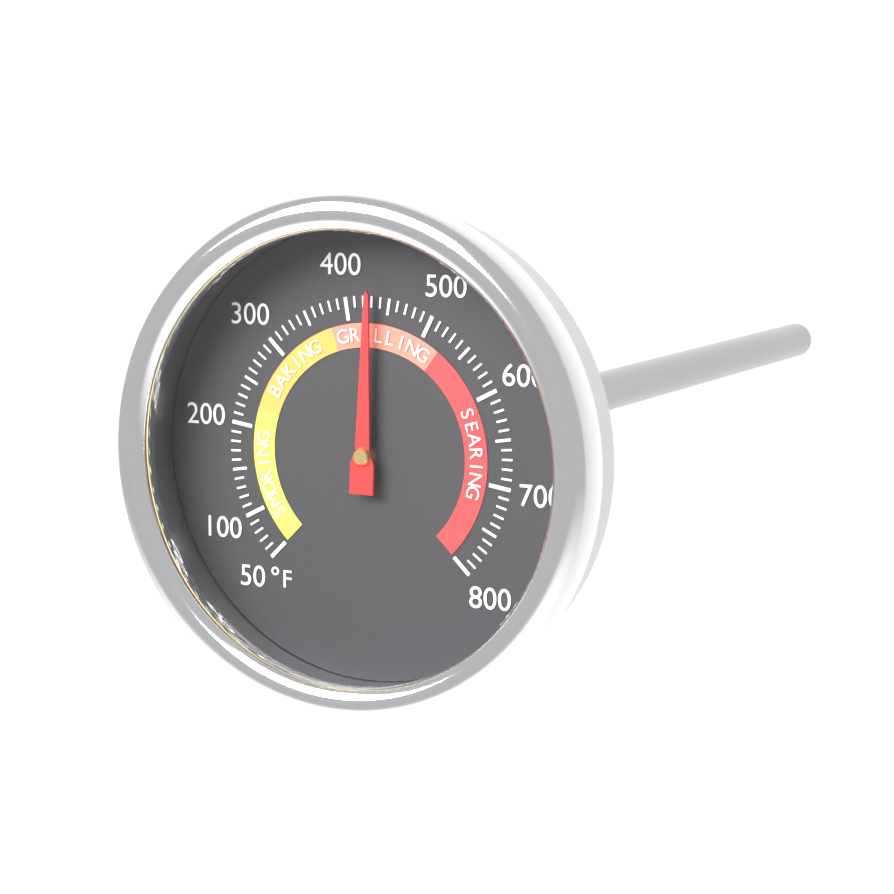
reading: 430 °F
